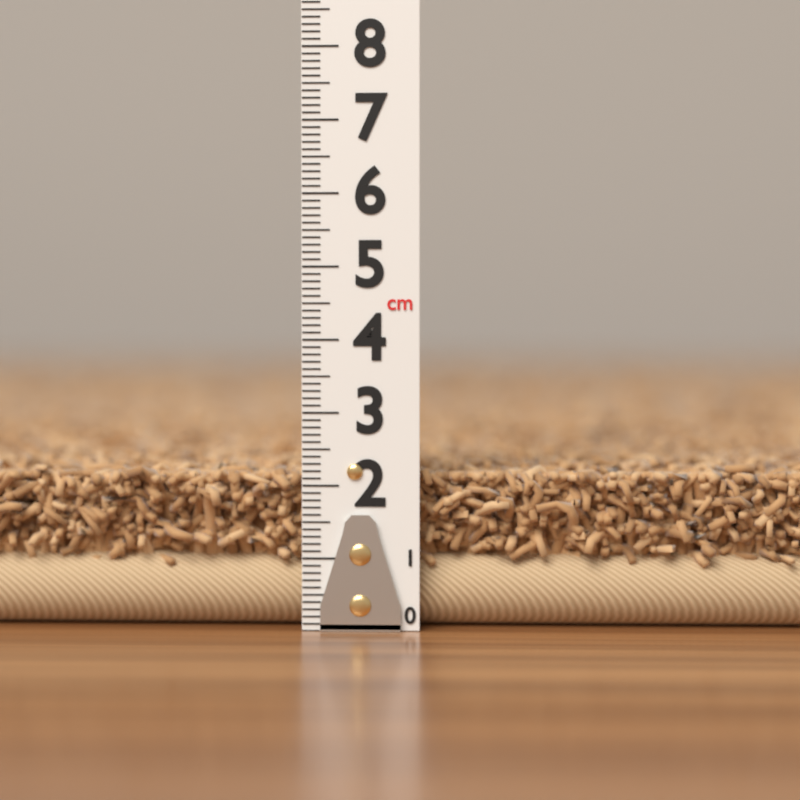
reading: 2.4 cm
